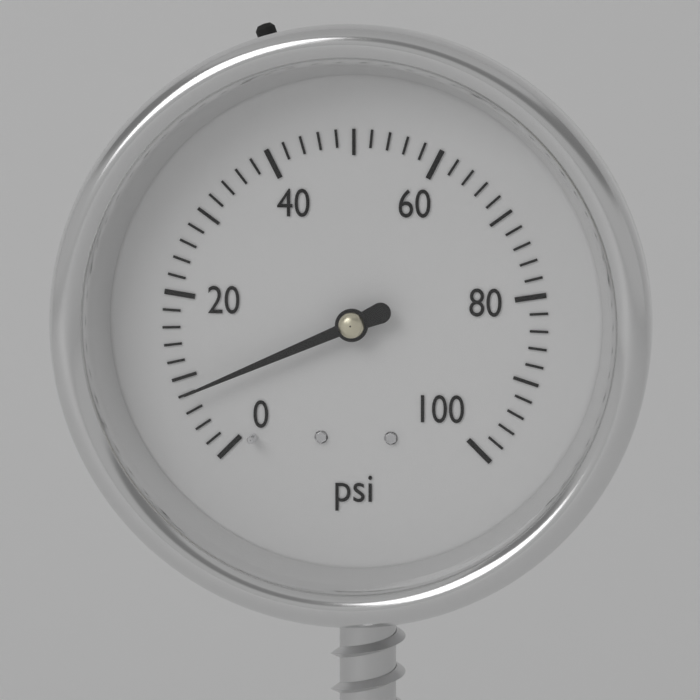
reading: 8 psi
